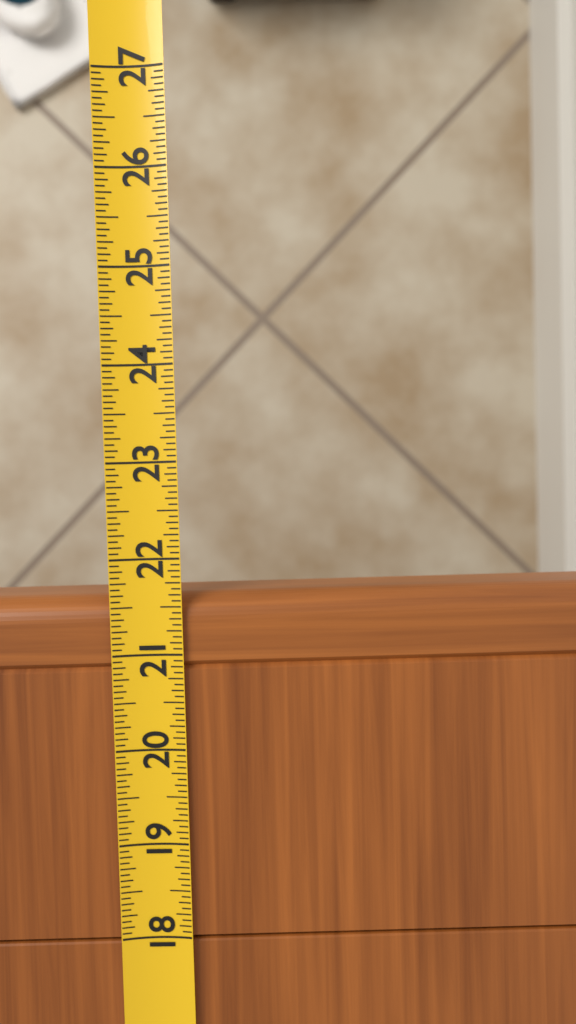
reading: 21.6250 (no unit)
